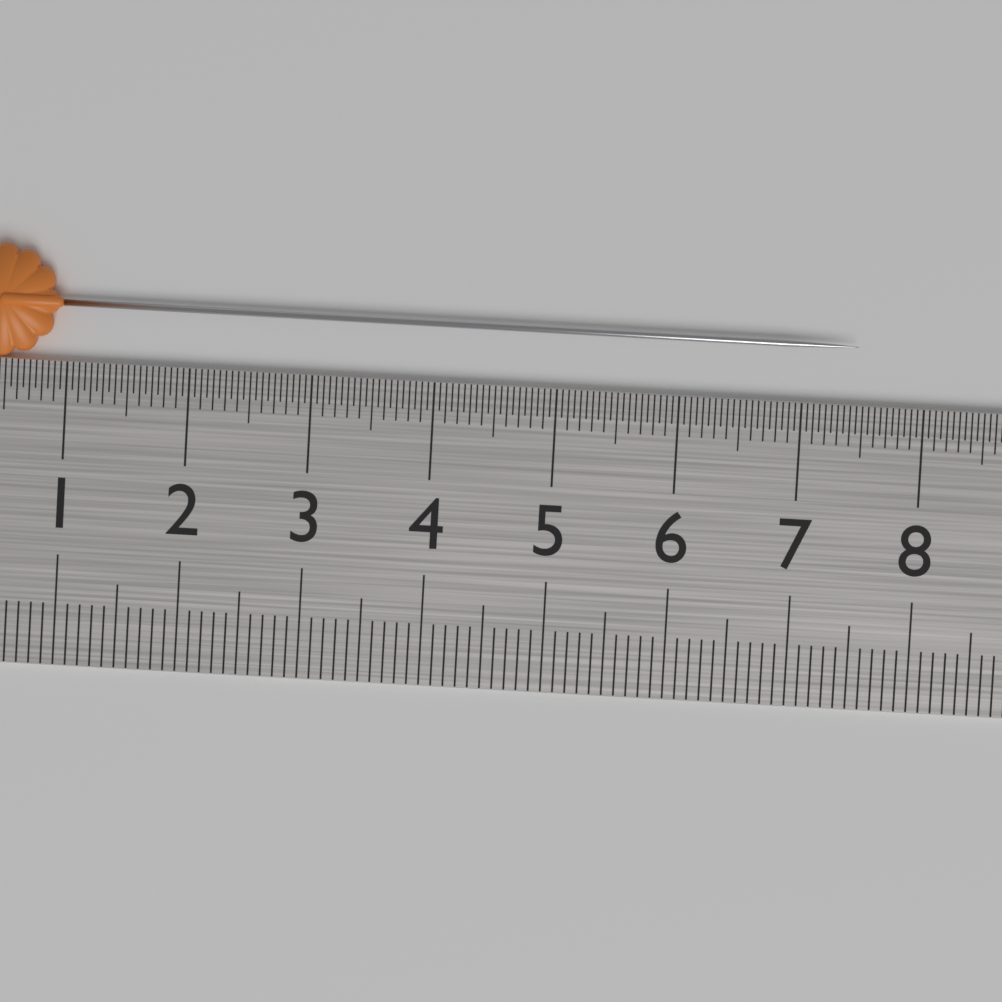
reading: 7.45 cm
